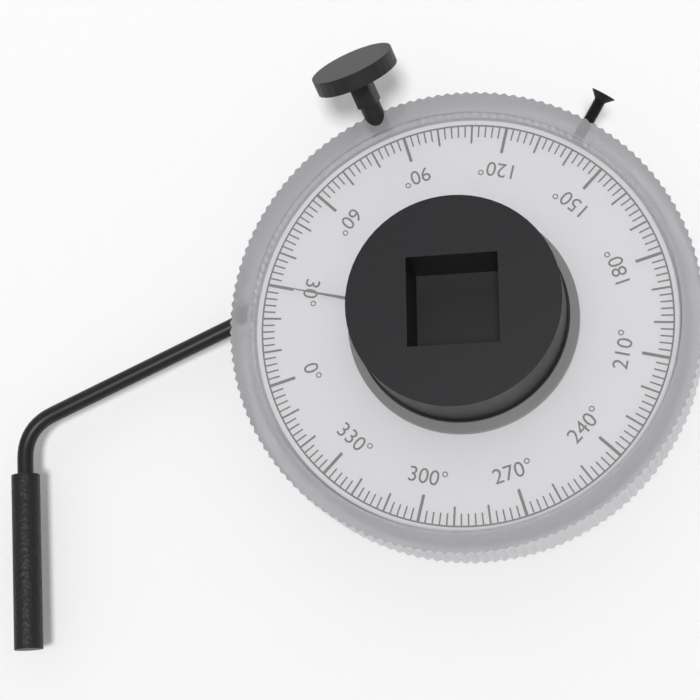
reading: 30 °
